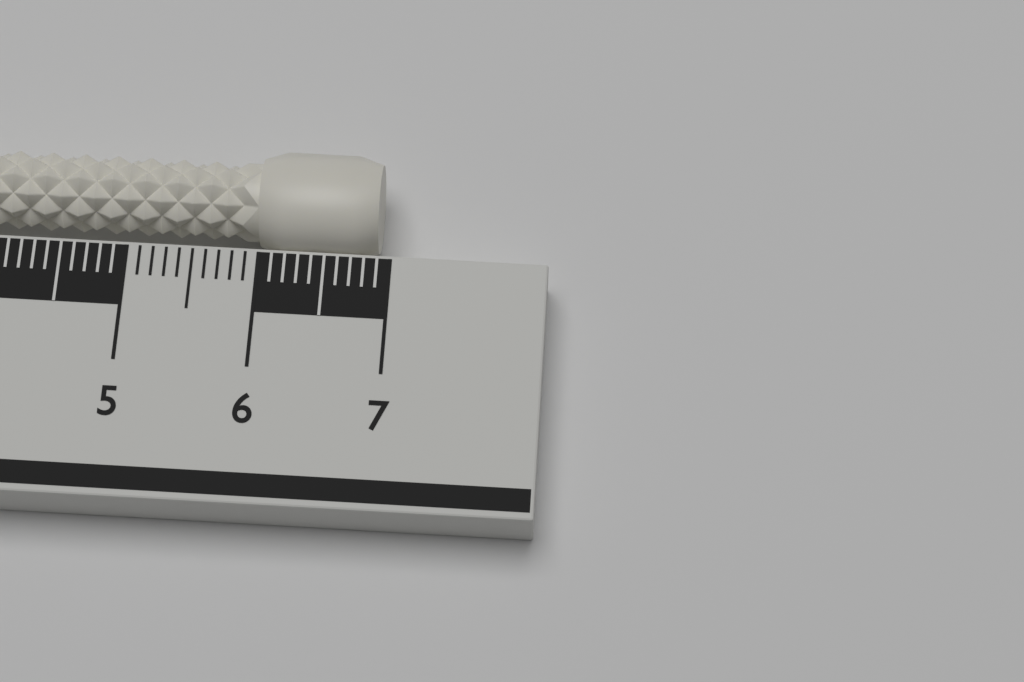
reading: 6.9 cm
